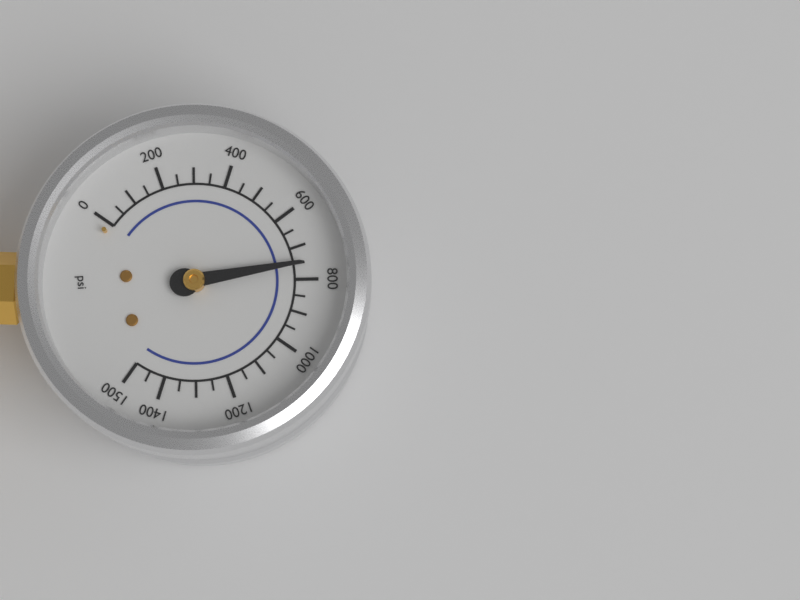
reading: 750 psi
